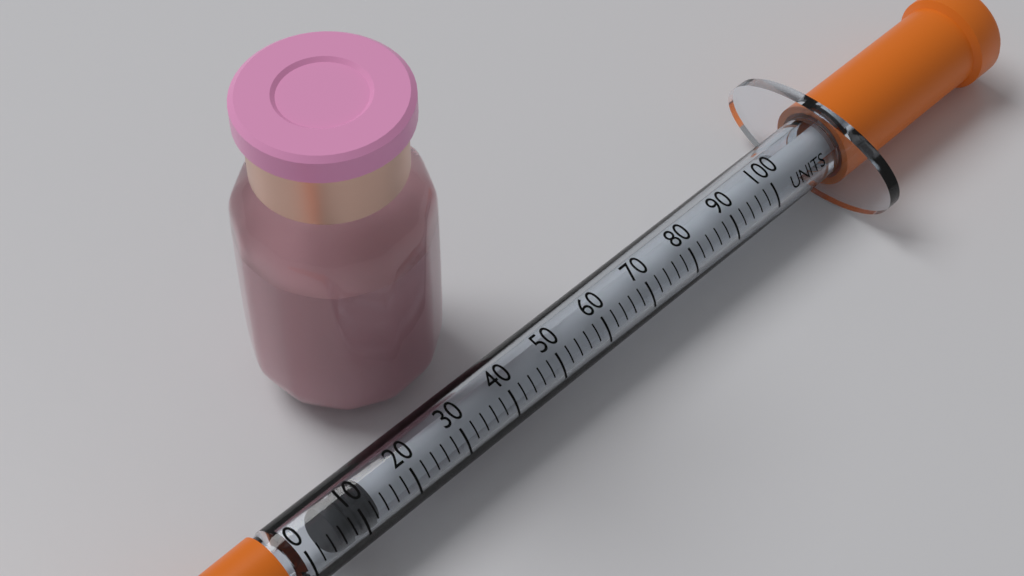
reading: 6 units
